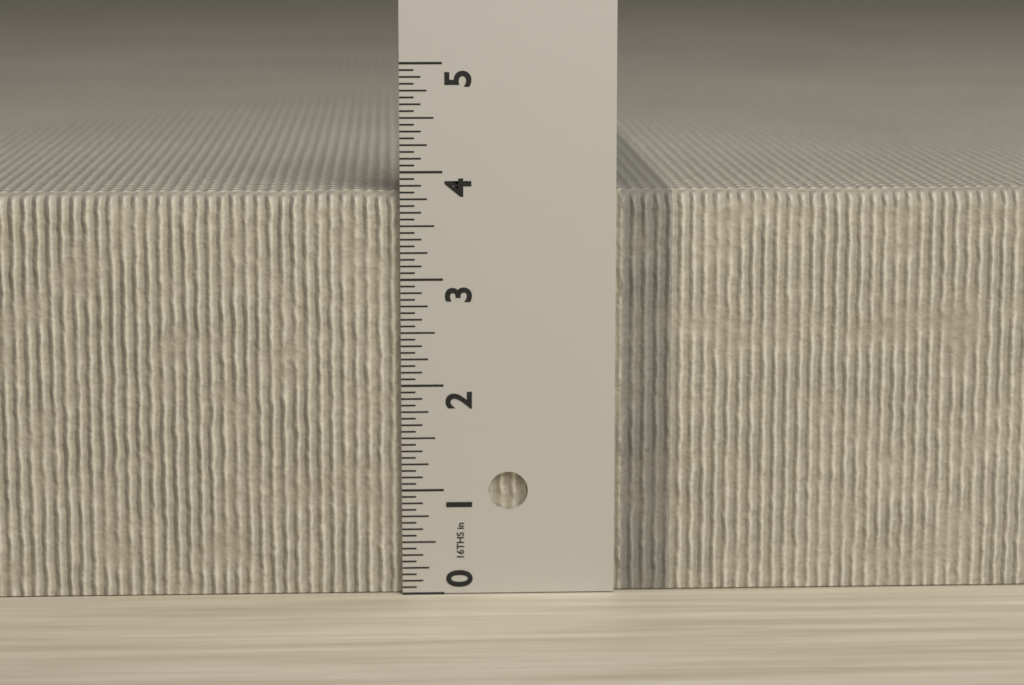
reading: 3.8125 in
